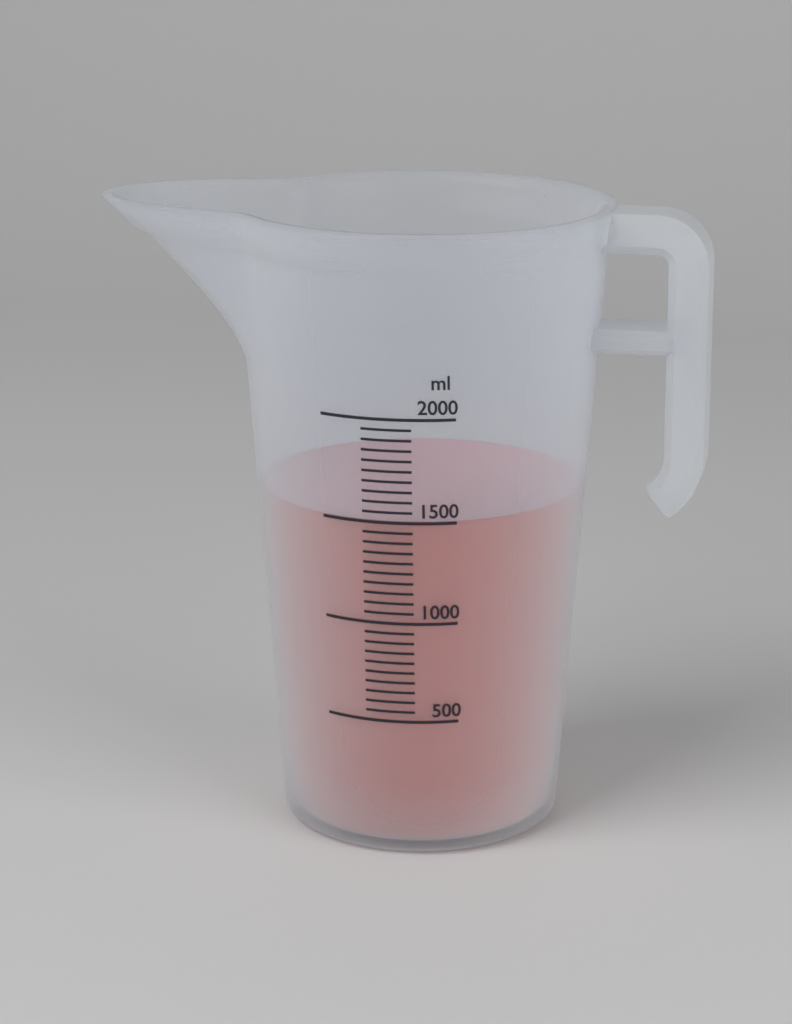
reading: 1500 ml
